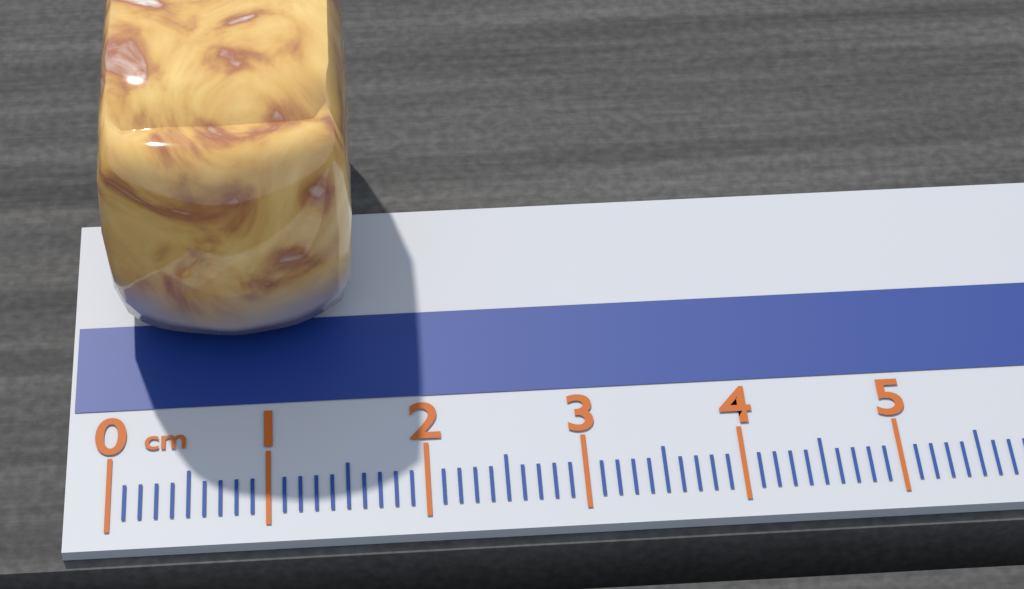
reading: 1.6 cm
